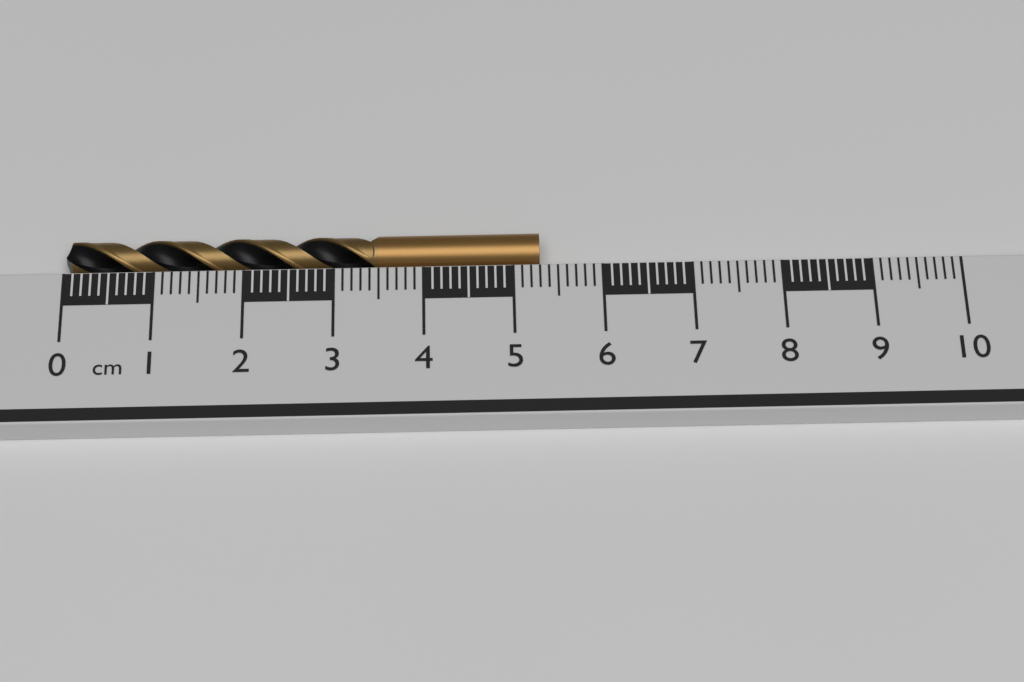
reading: 5.3 cm
